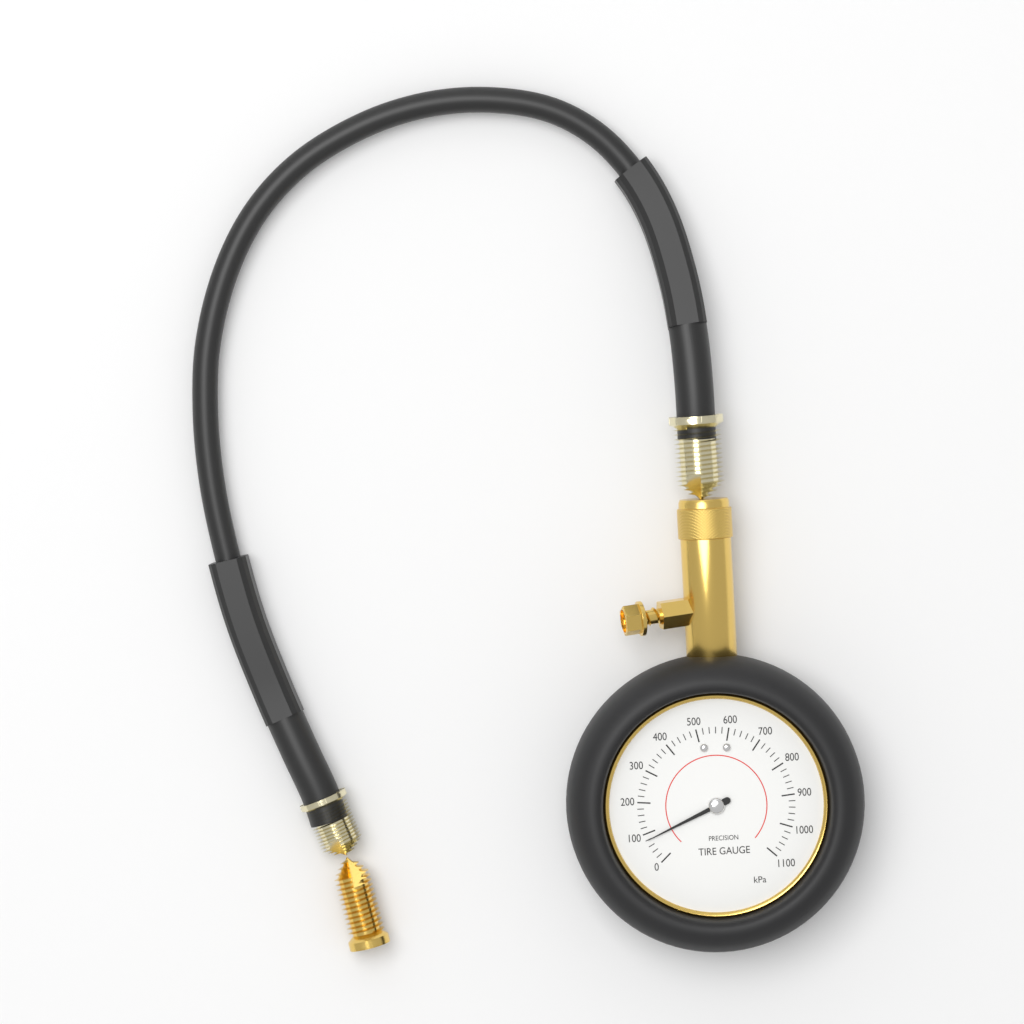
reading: 80 kPa
